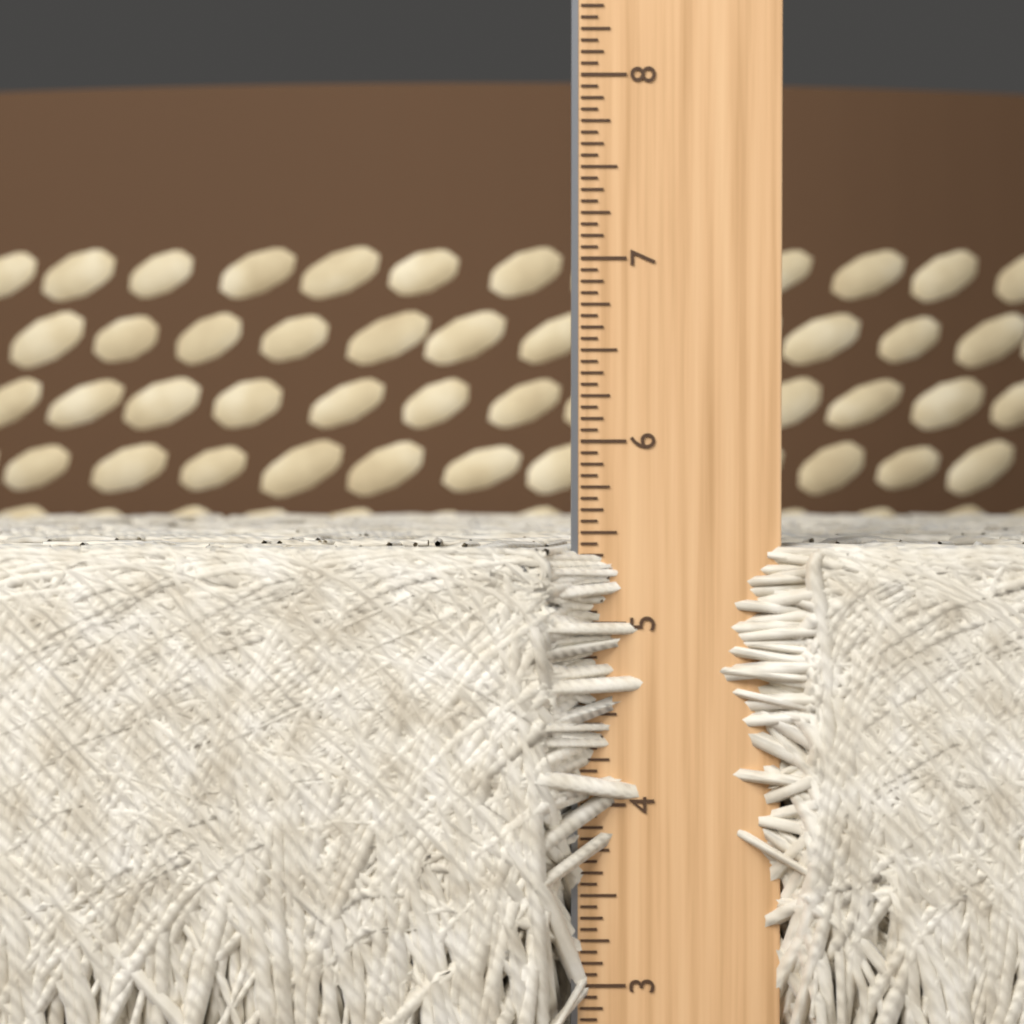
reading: 5.4375 in
